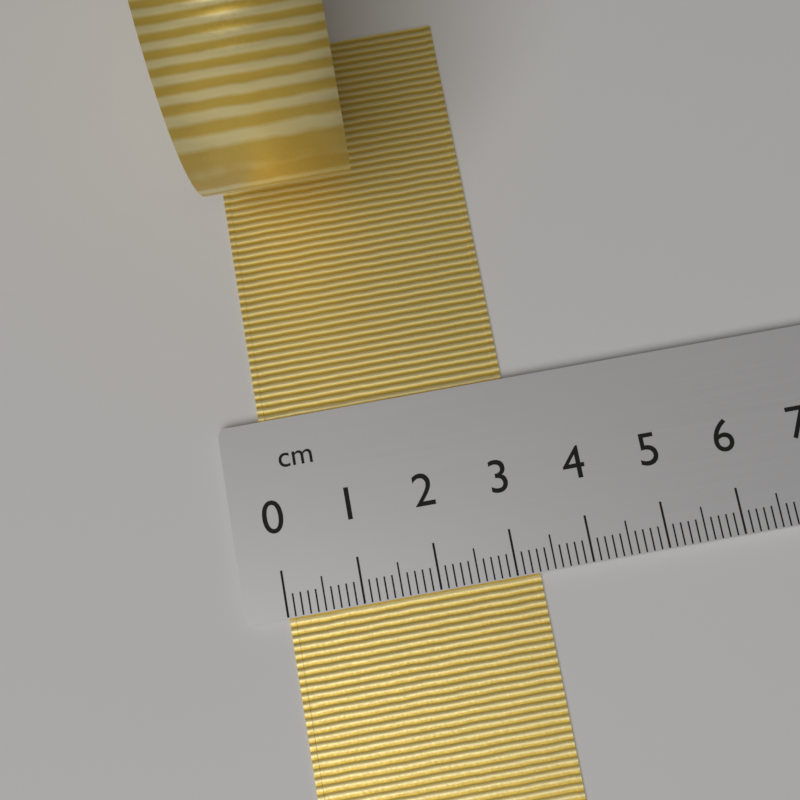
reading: 3.3 cm
